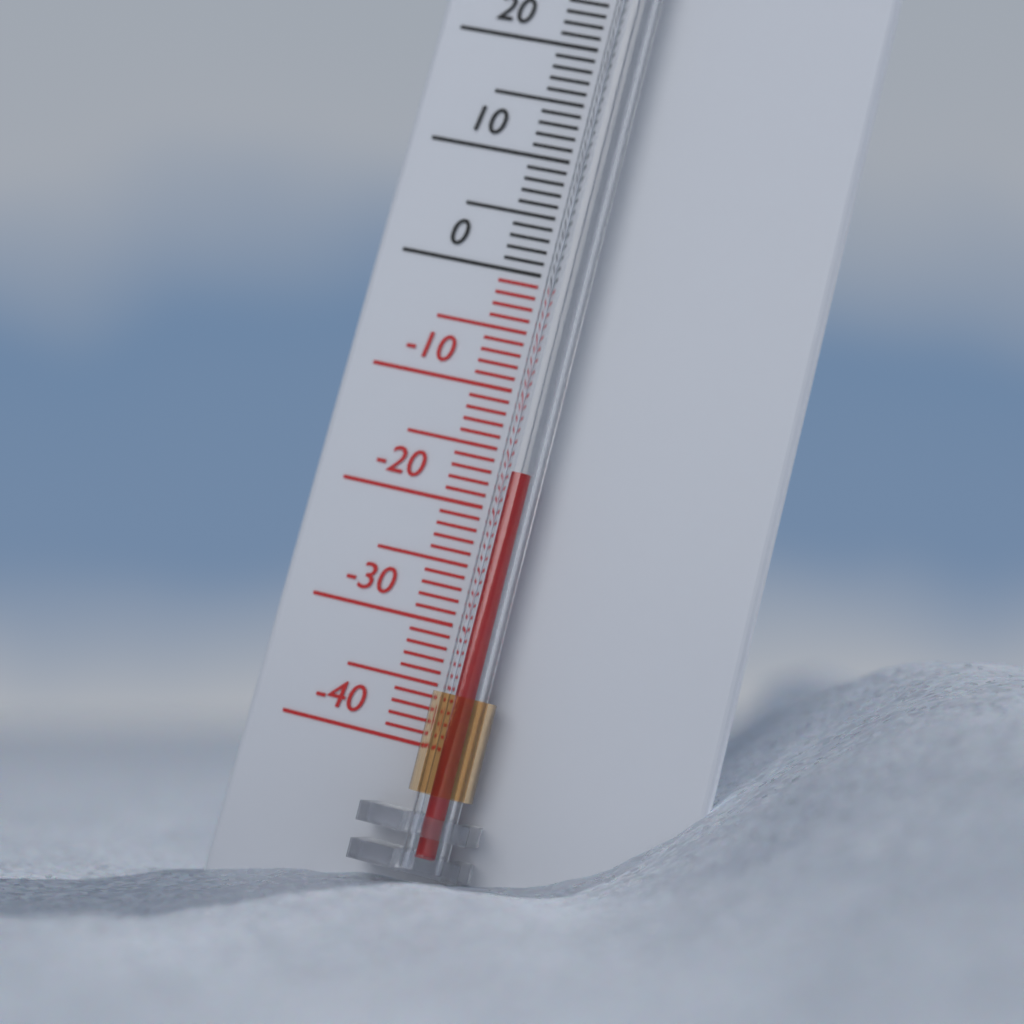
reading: -17 °C
